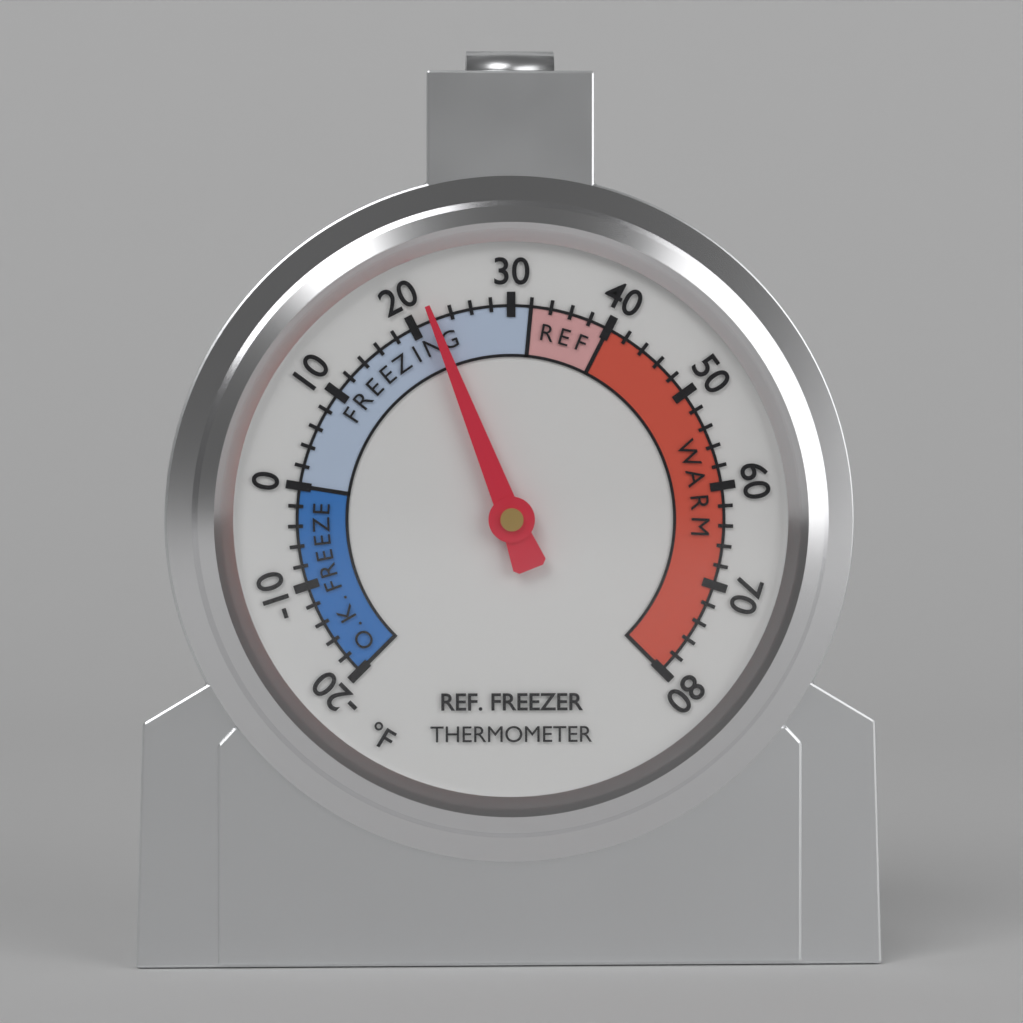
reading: 22 °F
